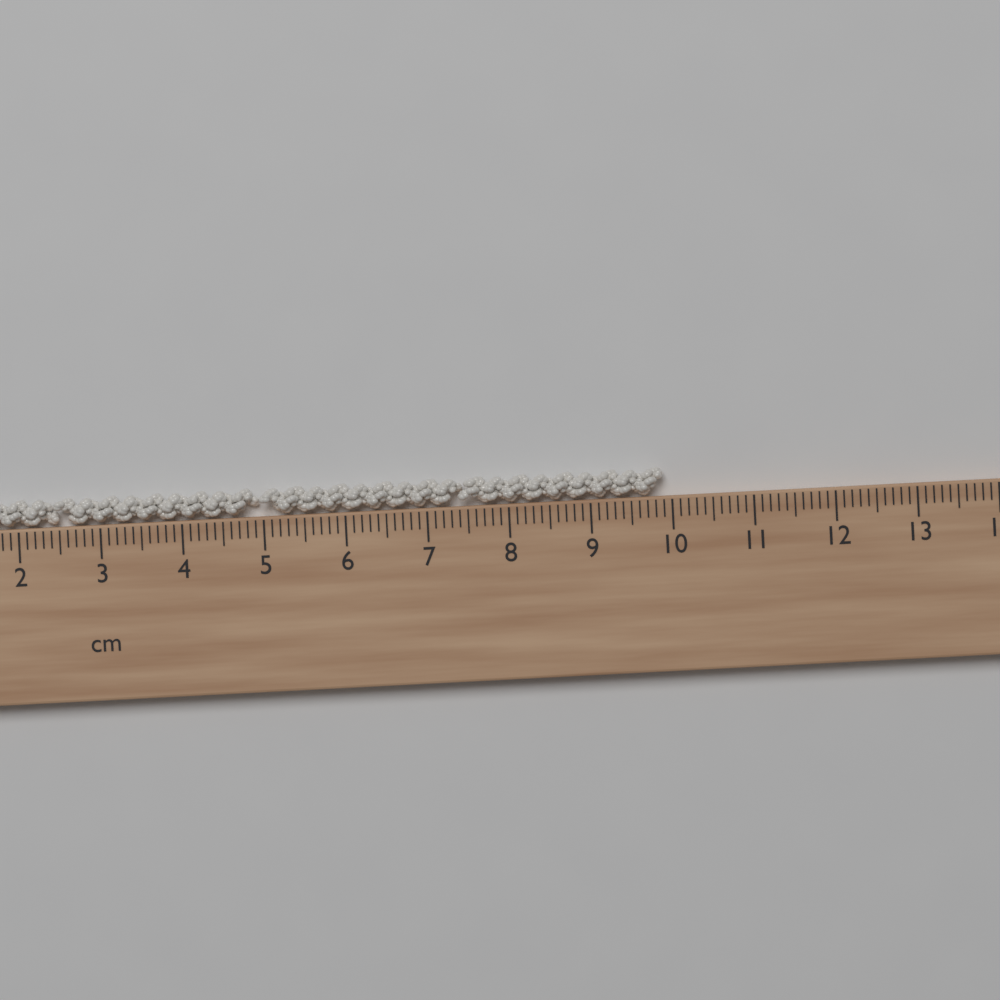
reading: 9.9 cm
